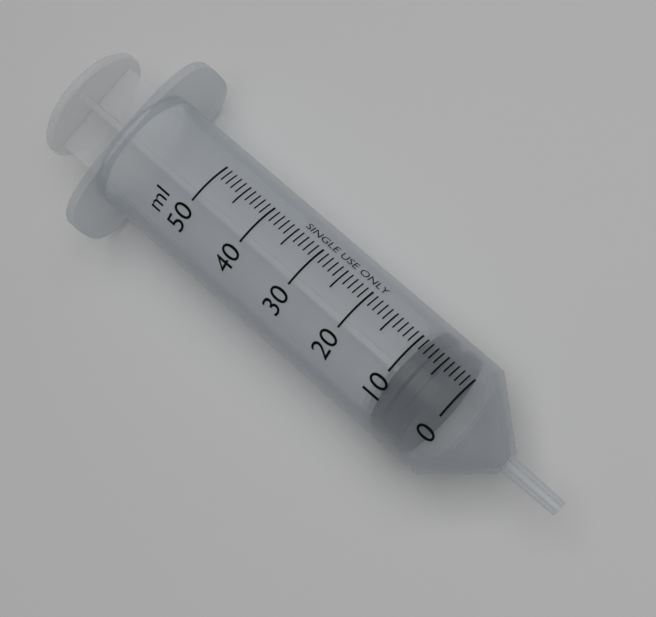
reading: 3 ml
